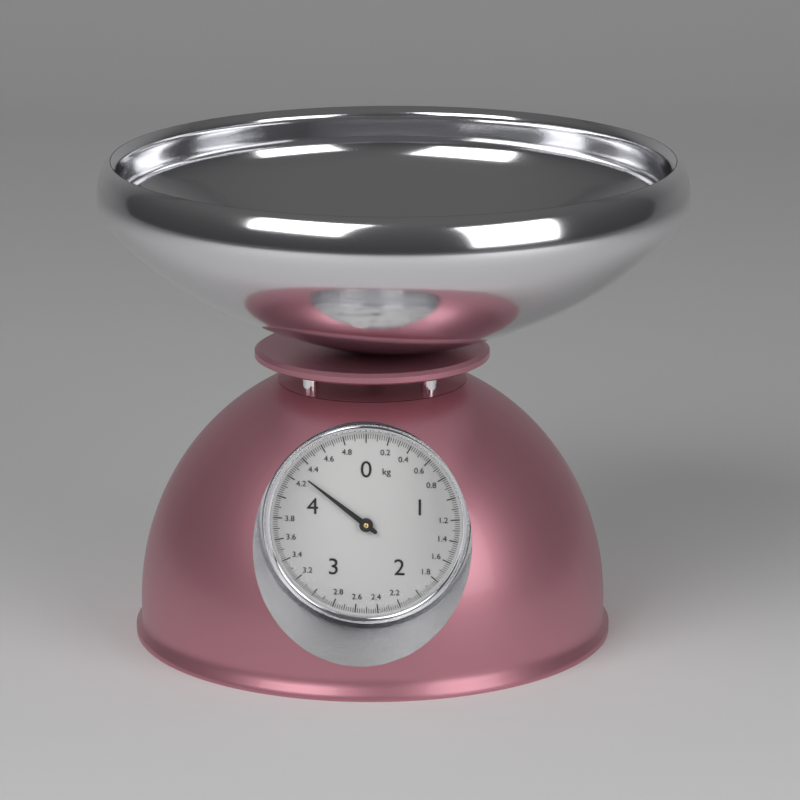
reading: 4.28 kg
